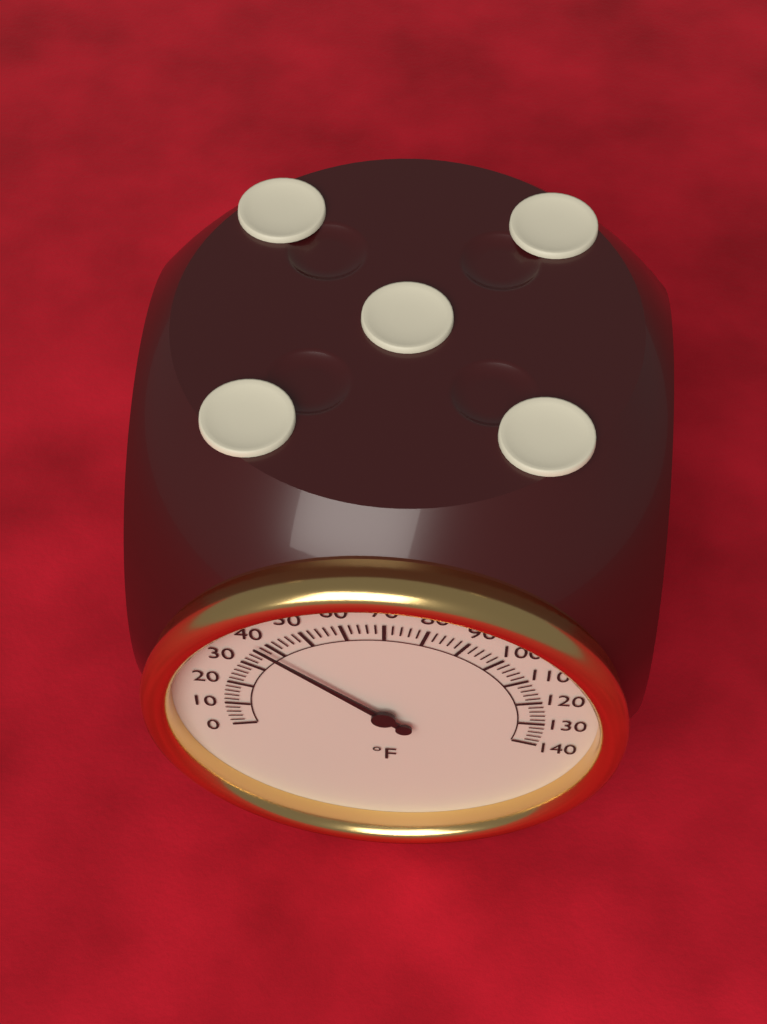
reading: 38 °F
